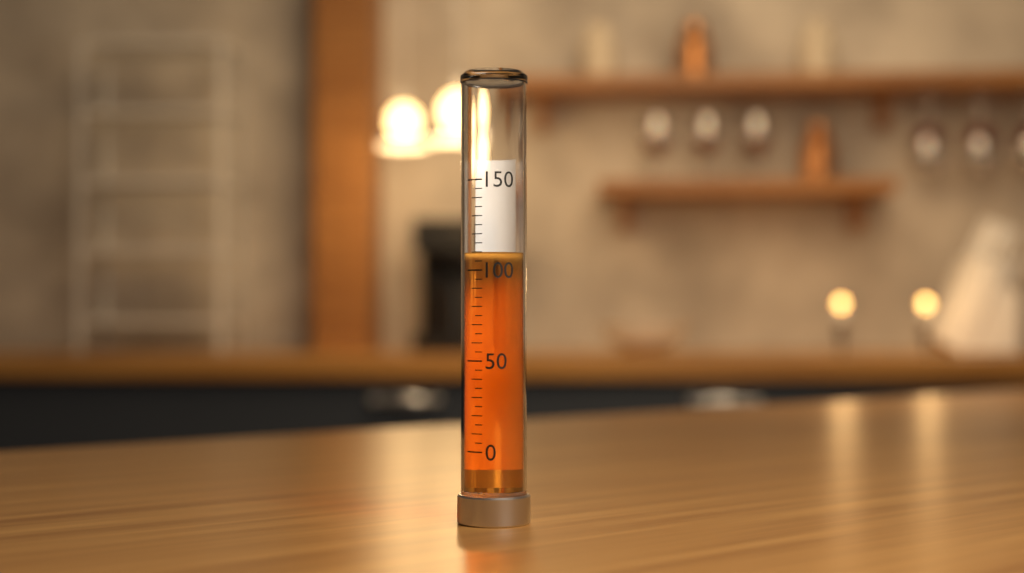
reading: 110 (no unit)
